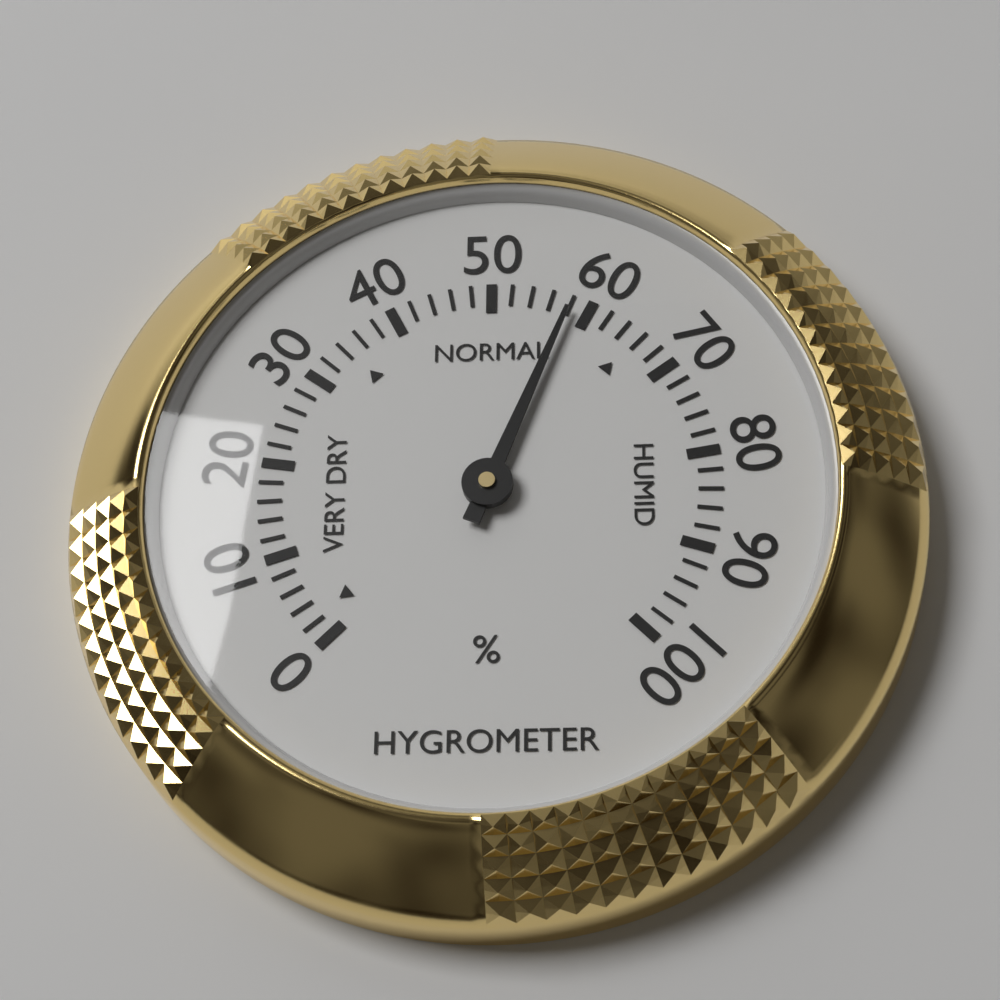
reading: 58 %
